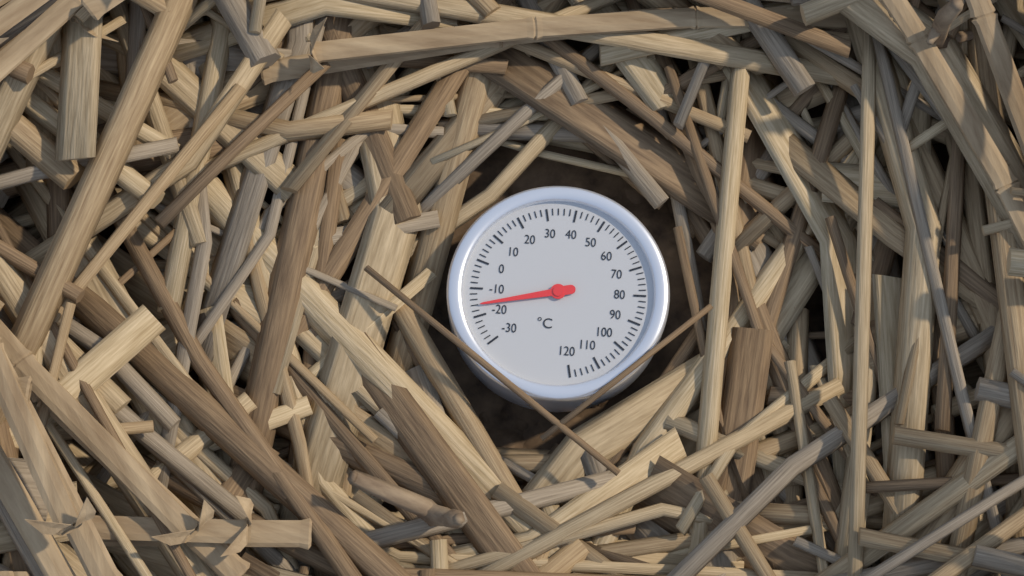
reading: -16 °C
